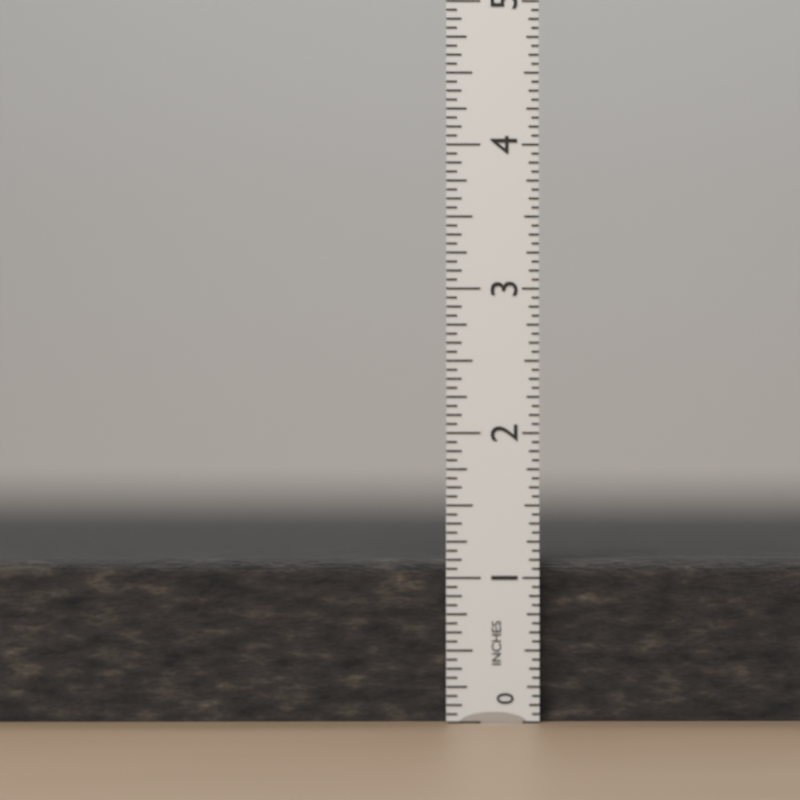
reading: 1.1250 in
